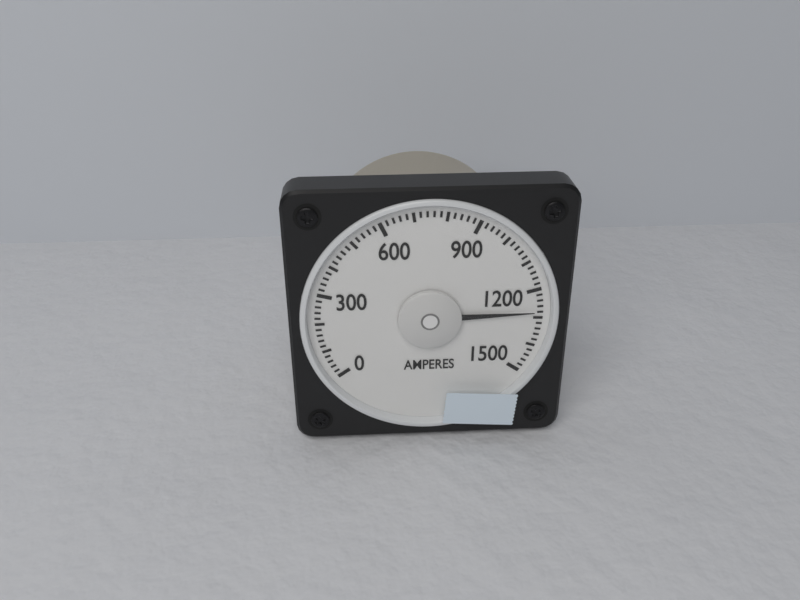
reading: 1280 A
